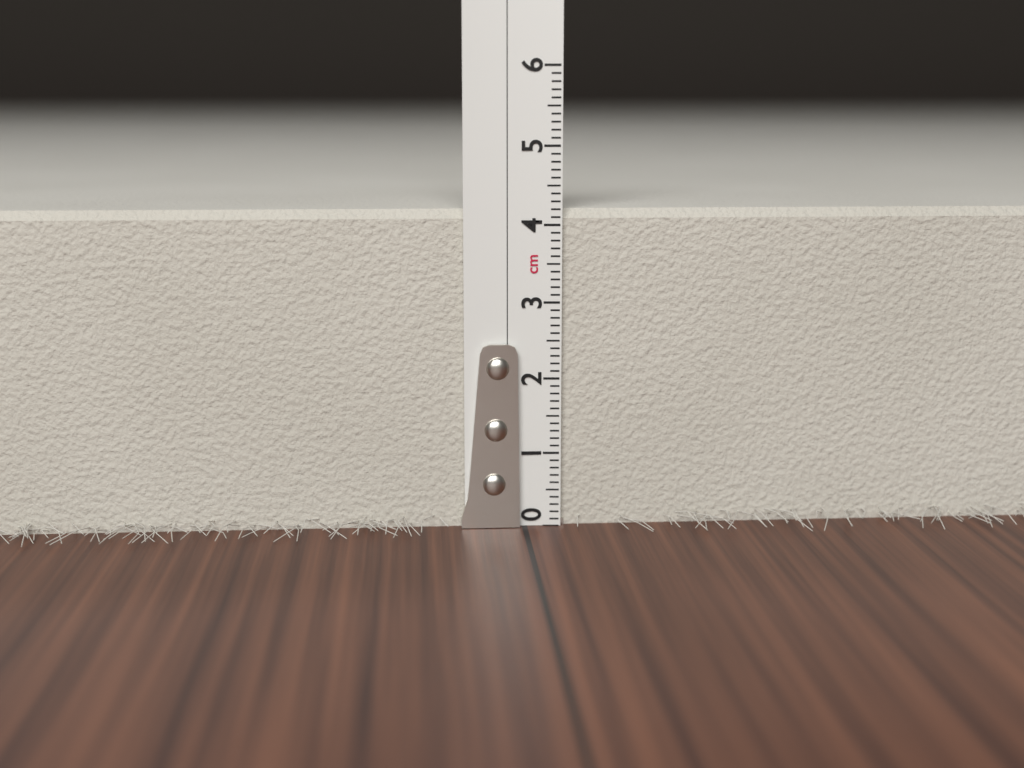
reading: 4.2 cm
